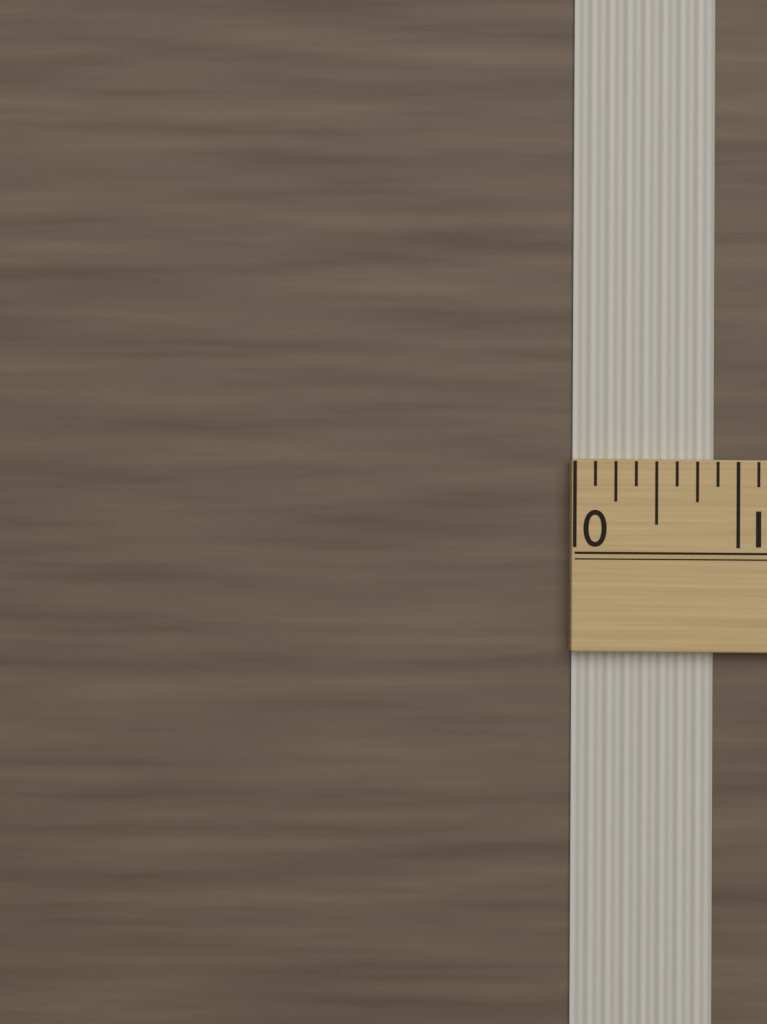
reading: 0.875 (no unit)
